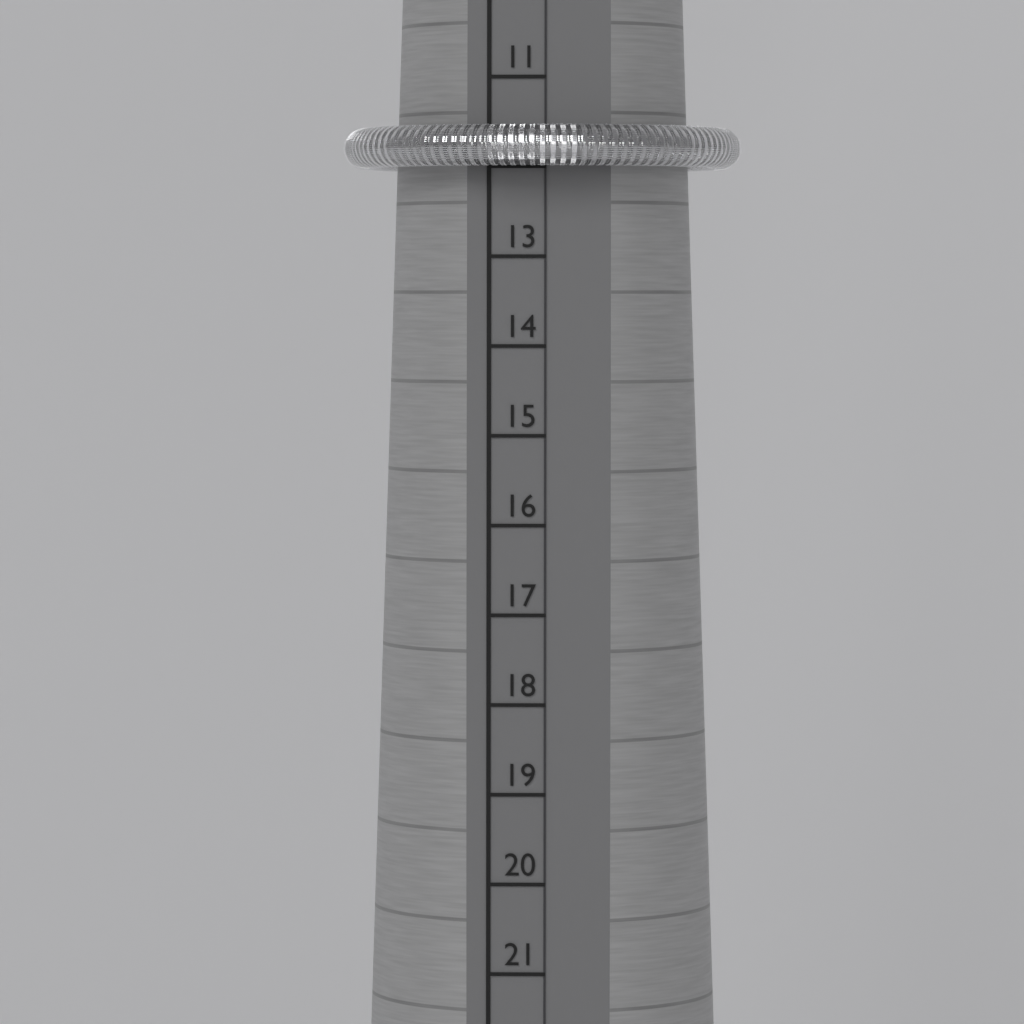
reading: 12 (no unit)
